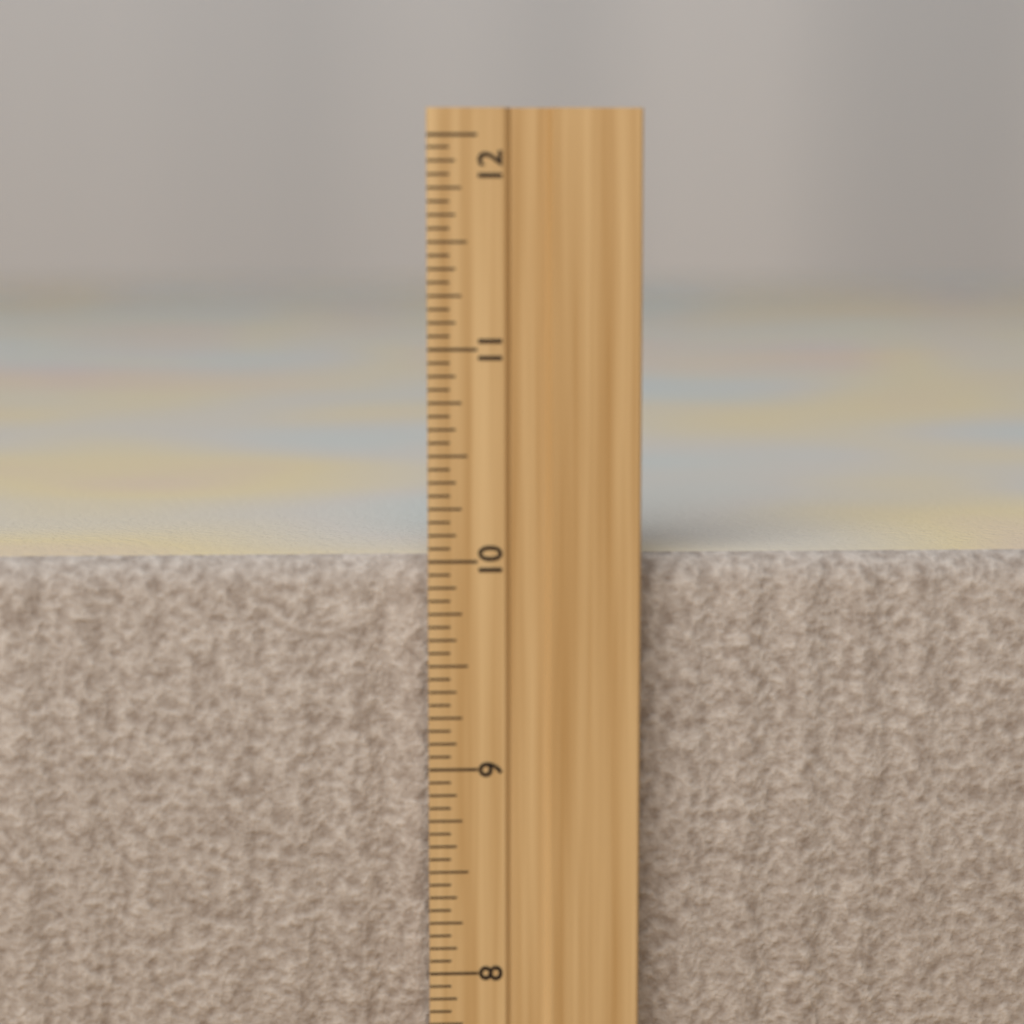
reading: 10.0000 inch
